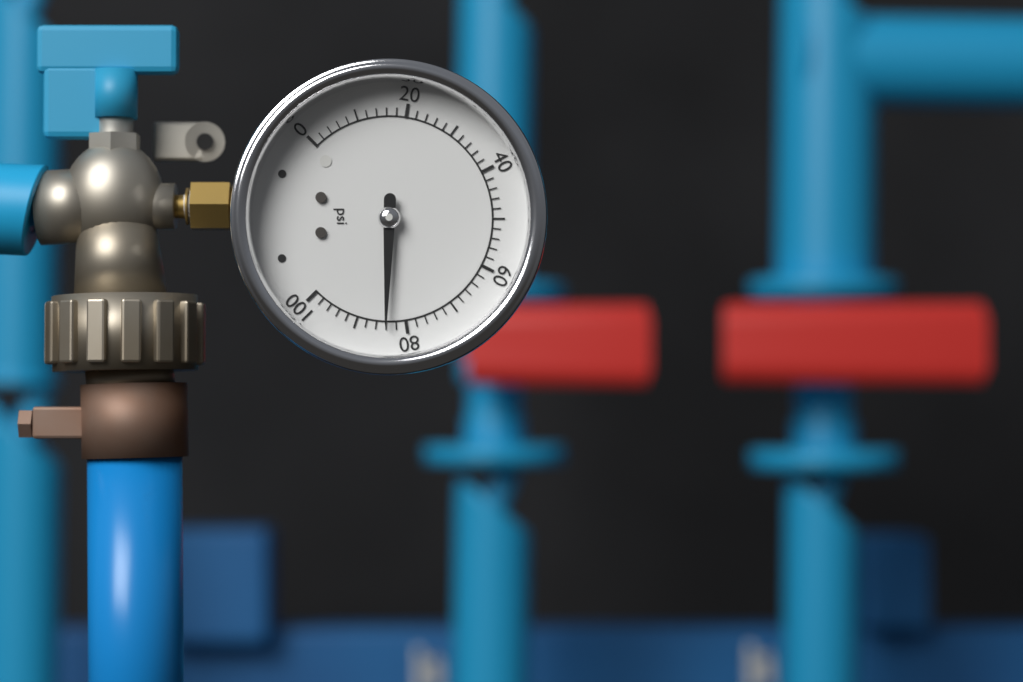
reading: 84 psi
